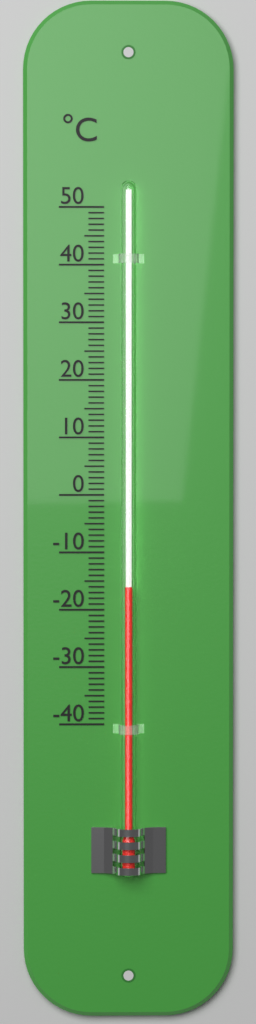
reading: -16 °C
